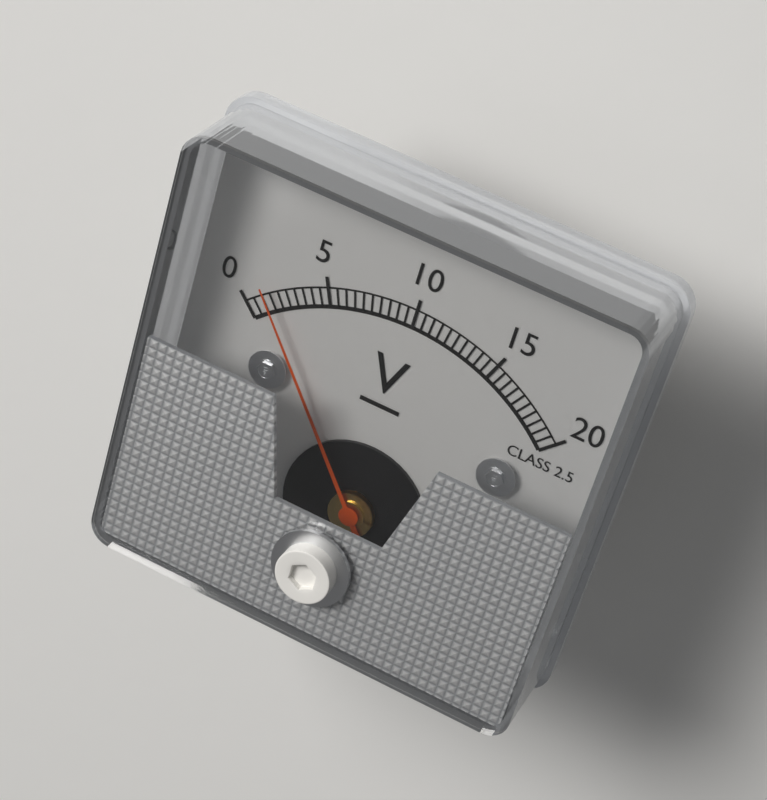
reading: 1.5 V
